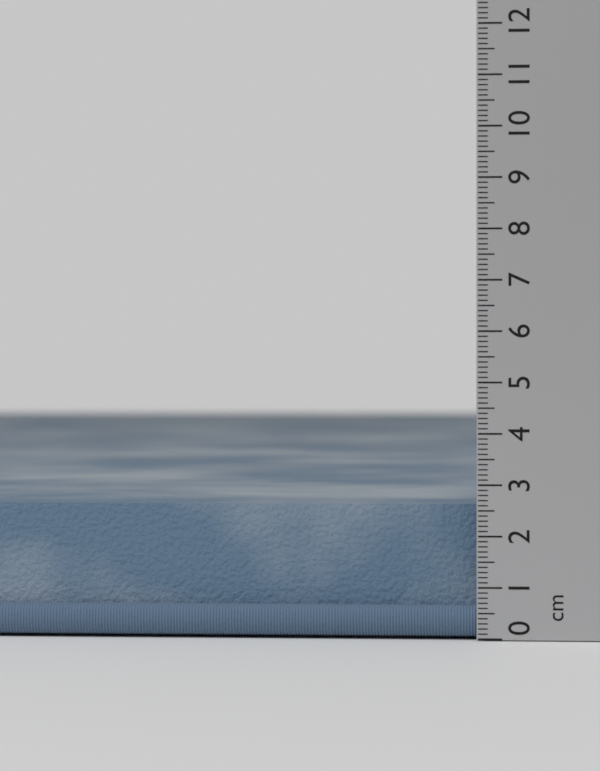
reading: 2.7 cm
